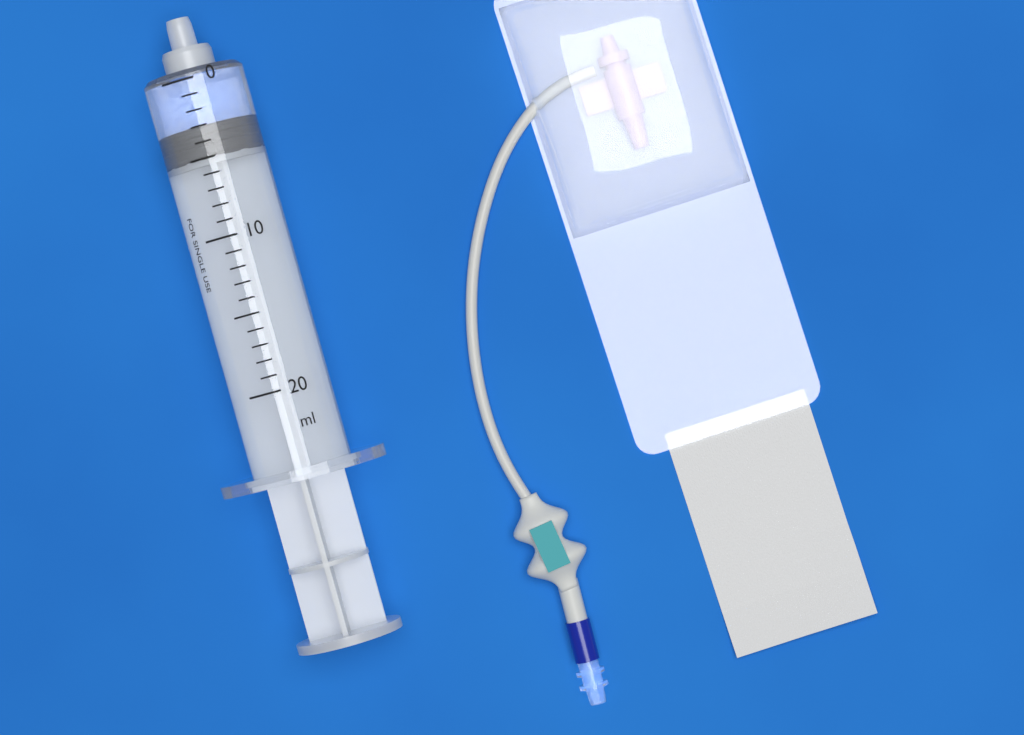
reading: 3 ml
